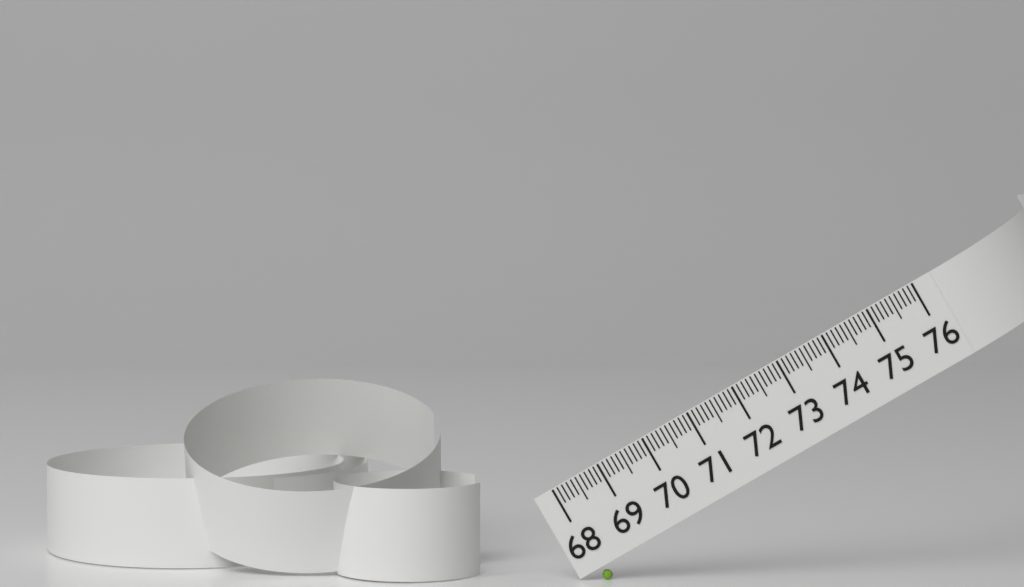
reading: 68.2 (no unit)
